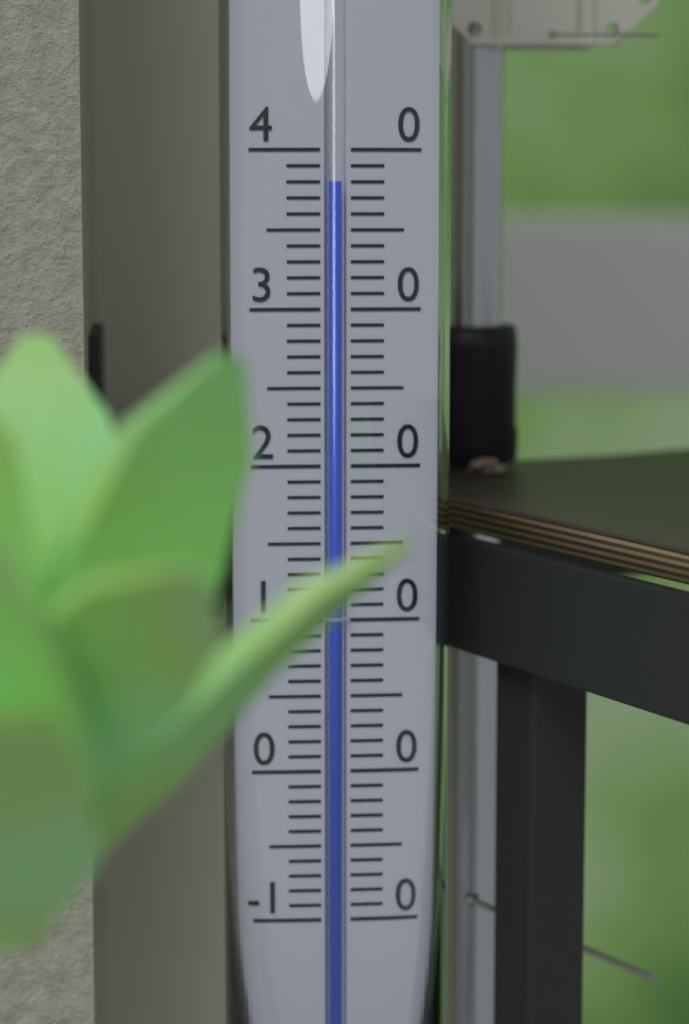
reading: 38 (no unit)
